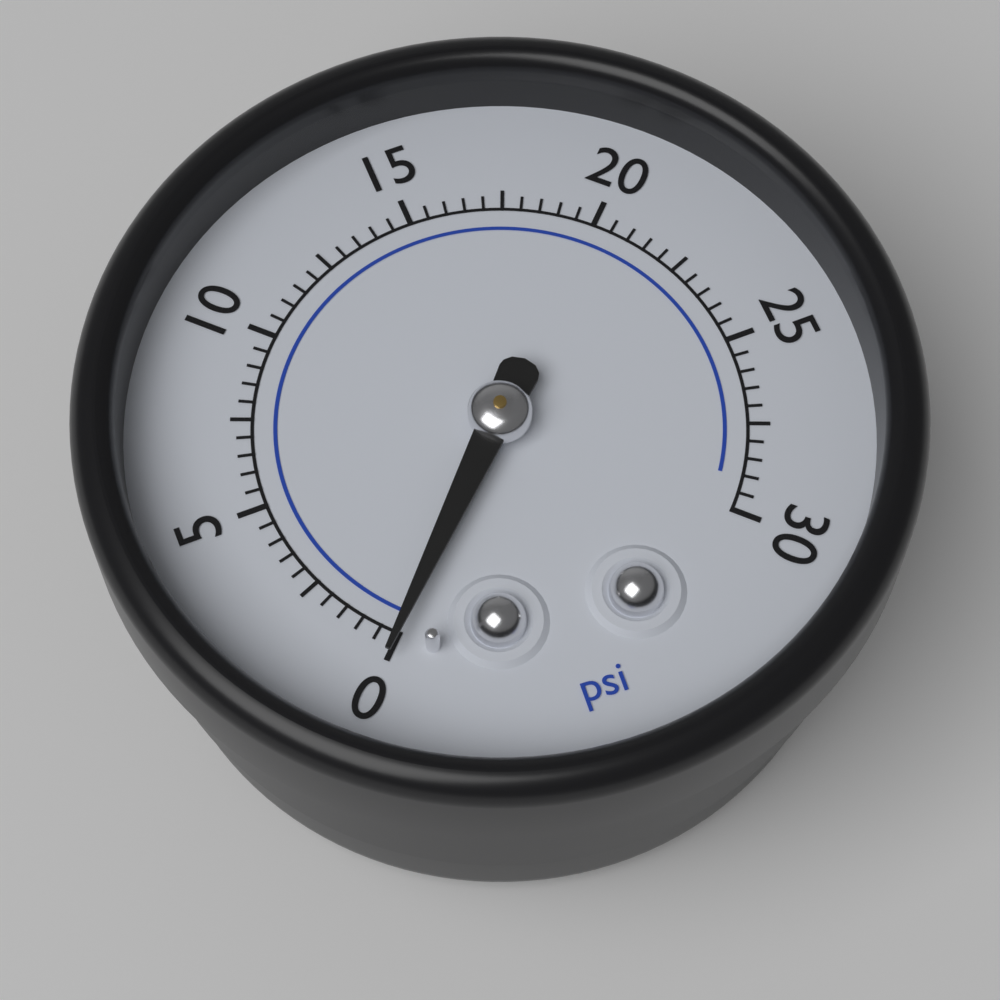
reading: 0.0 psi
